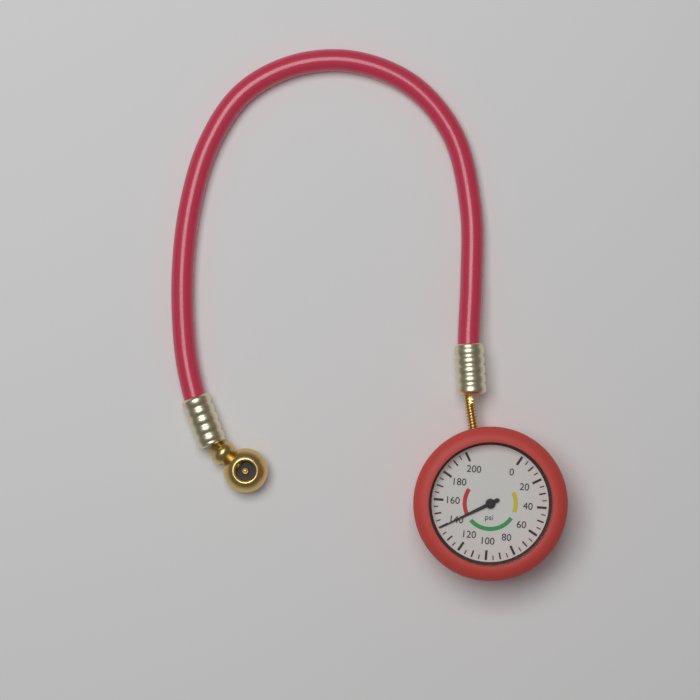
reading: 140 psi
